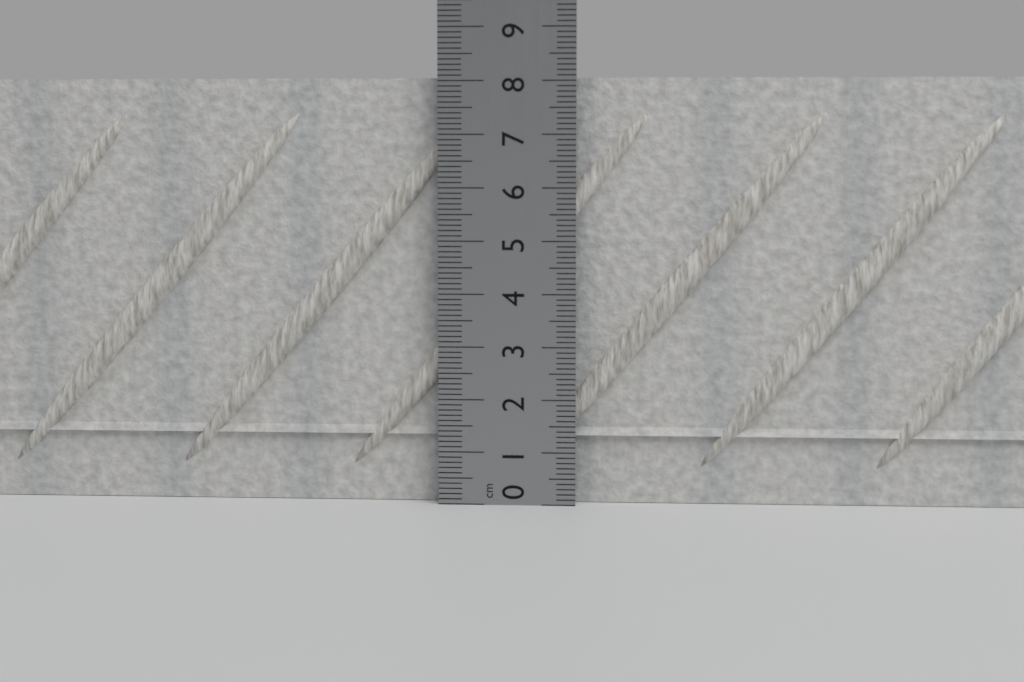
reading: 8.1 cm
